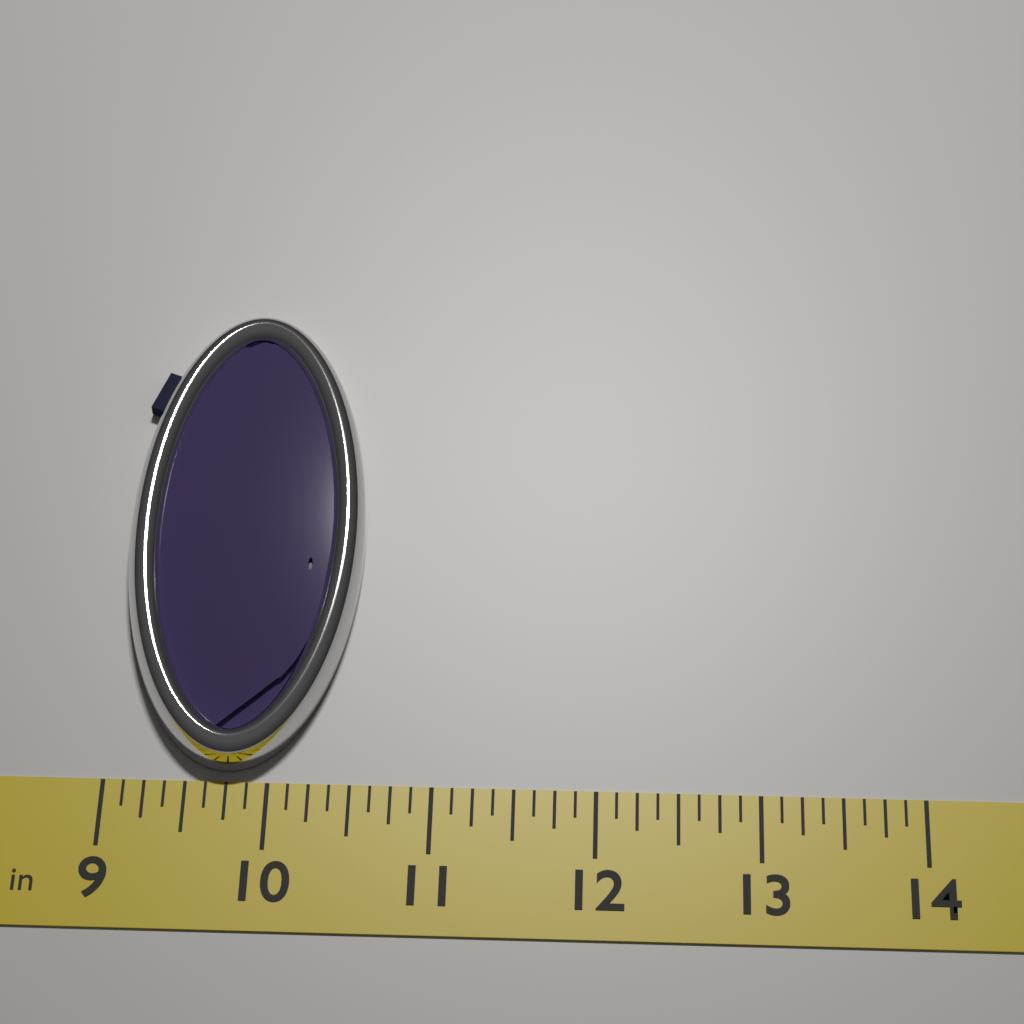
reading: 10.500 in
